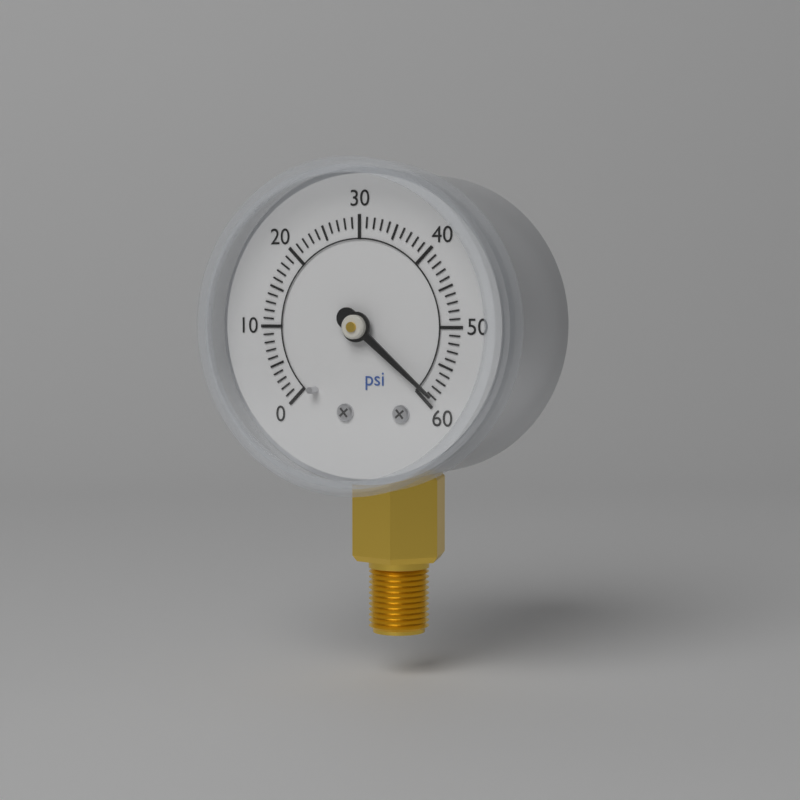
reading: 59 psi
